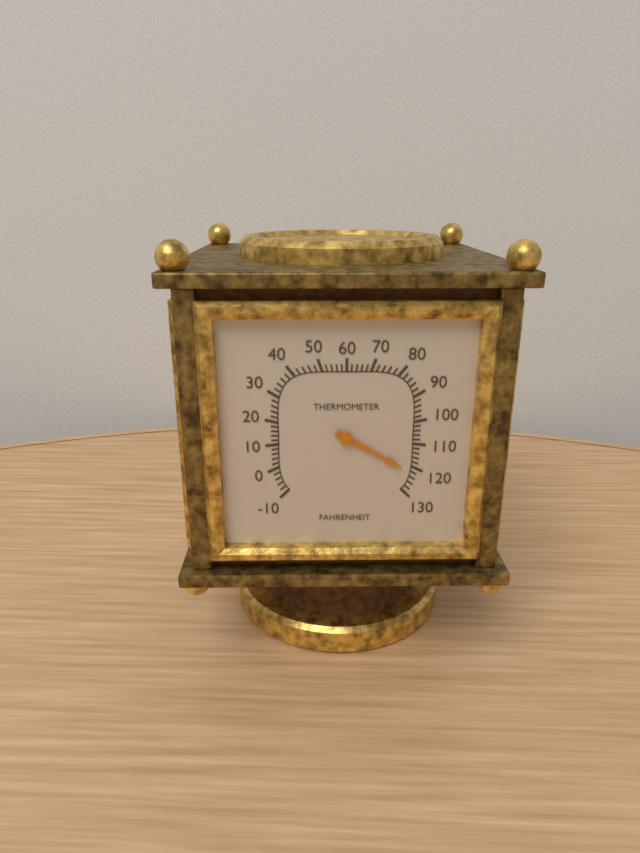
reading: 122 °F
